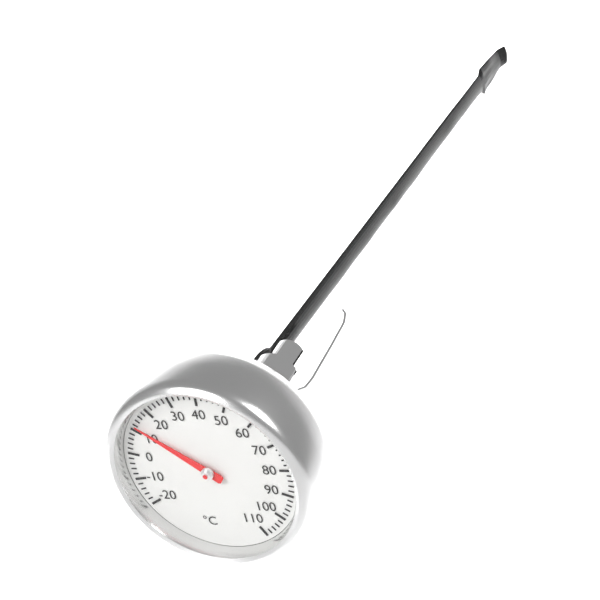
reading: 12 °C
